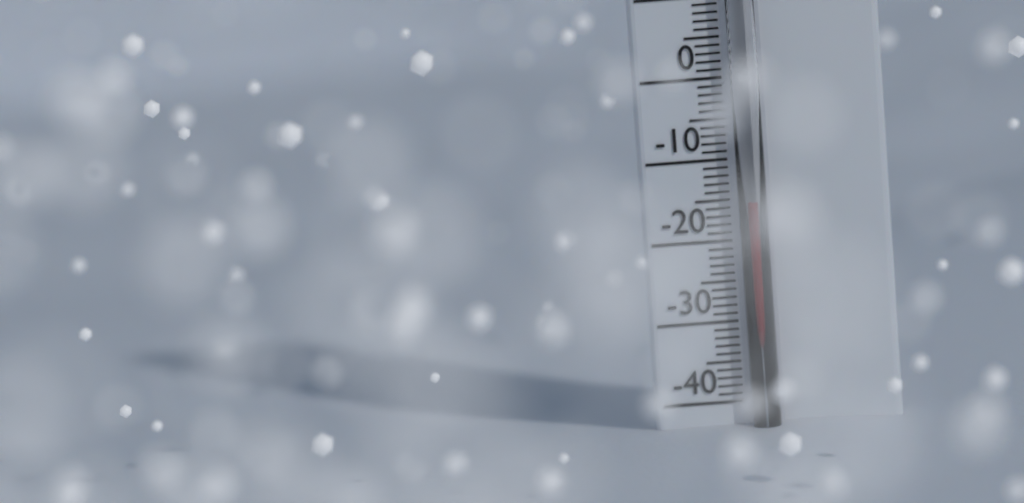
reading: -15 °C
